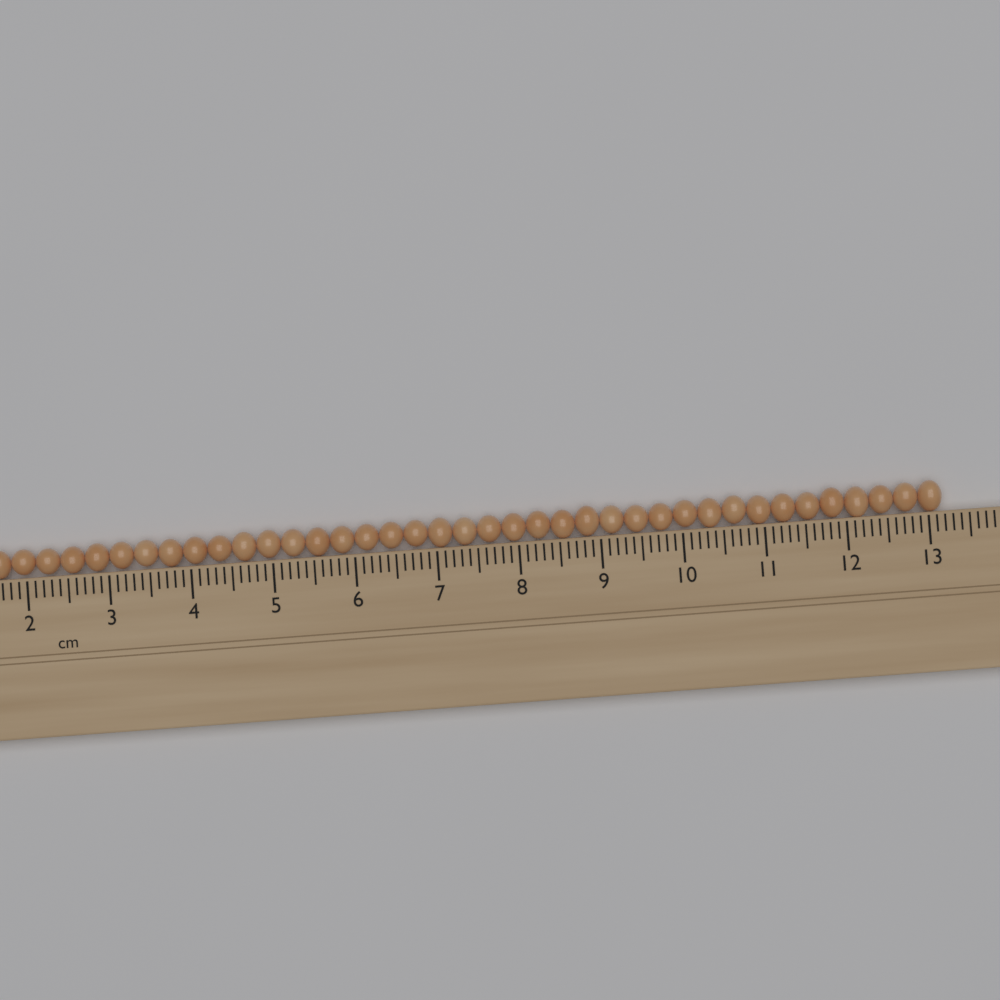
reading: 13.2 cm
